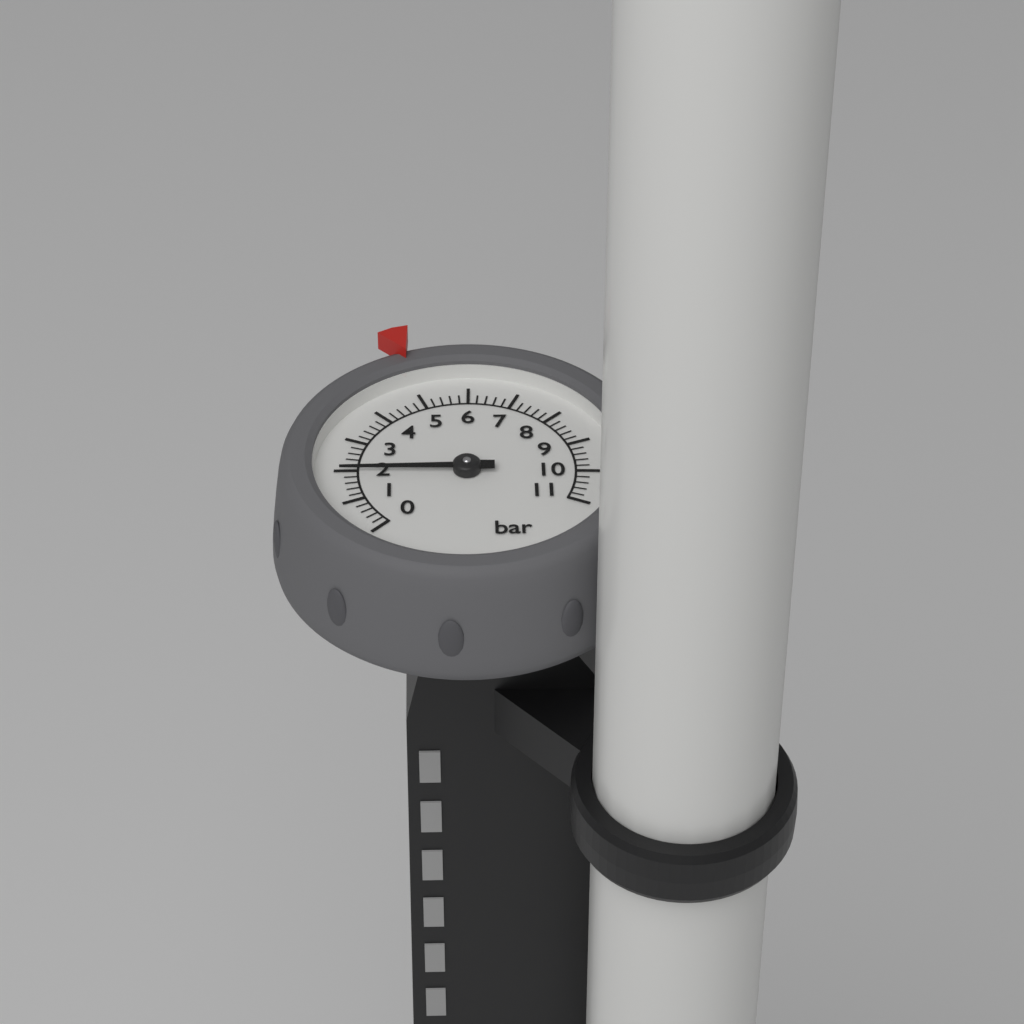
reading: 2.0 bar
